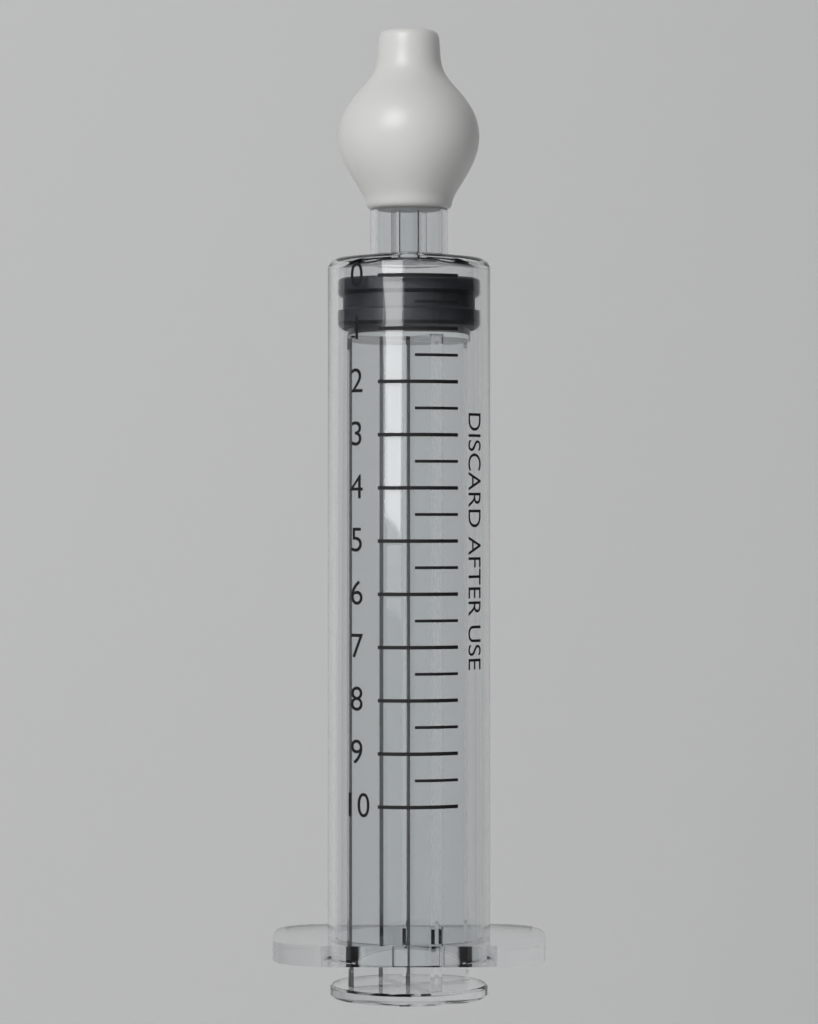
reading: 0.0 (no unit)
